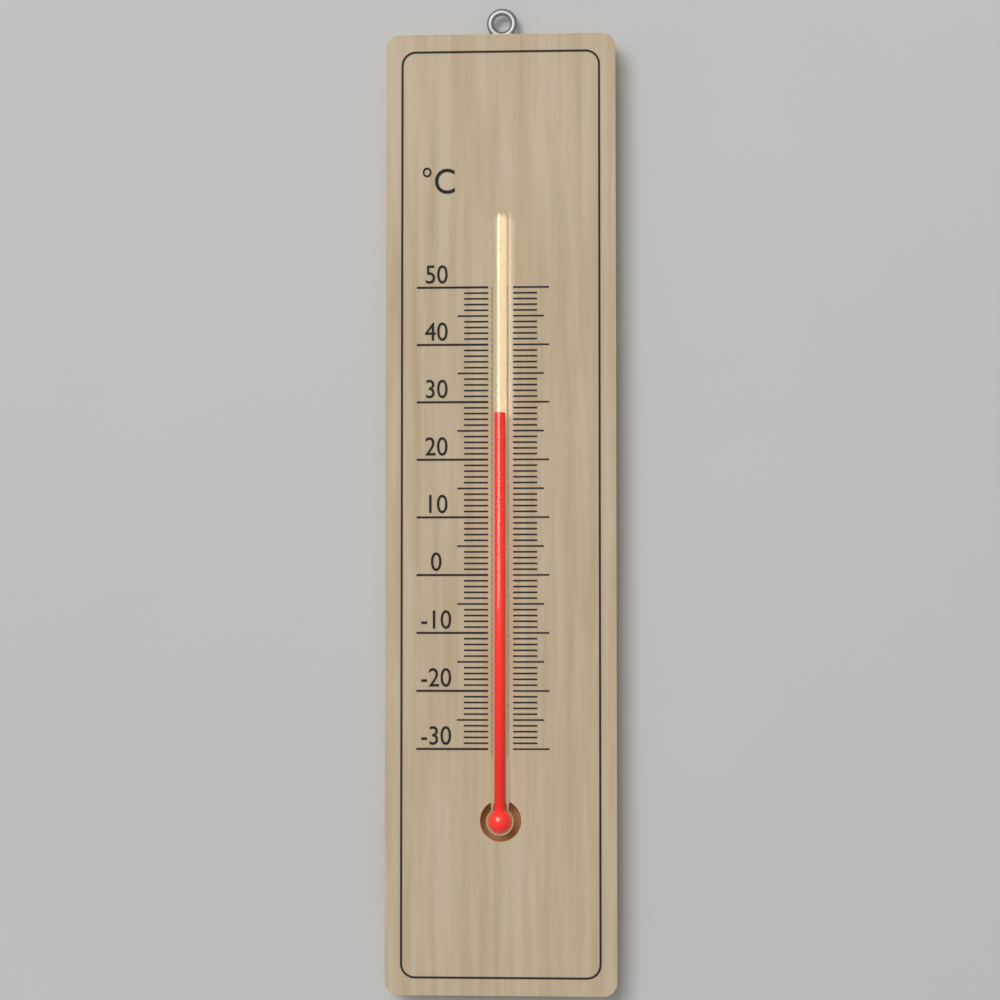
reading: 28 °C
